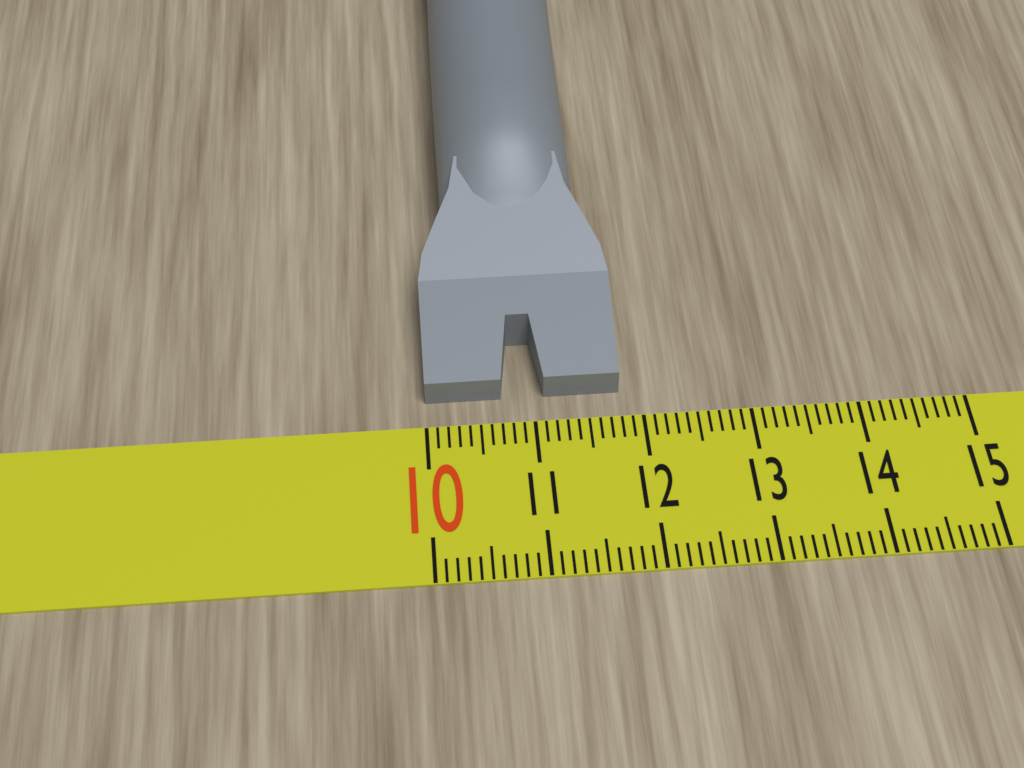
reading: 11.8 (no unit)
